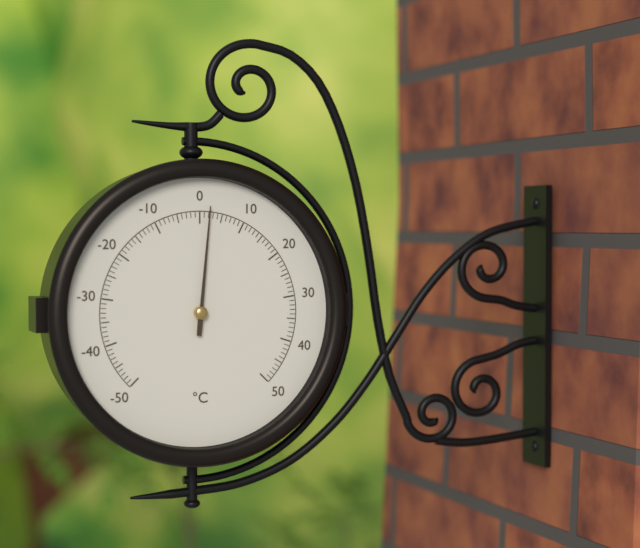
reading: 2 °C
